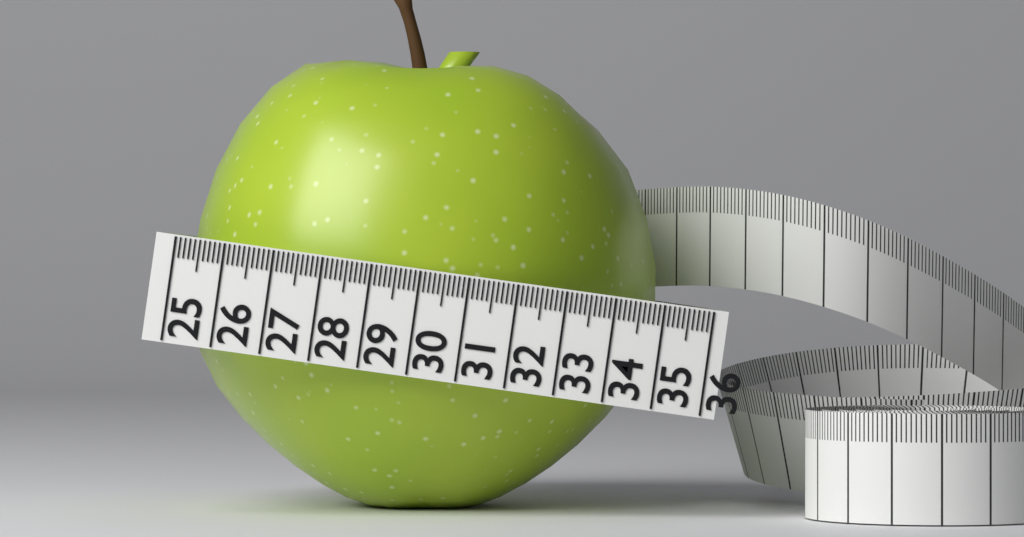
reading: 35.0 (no unit)
